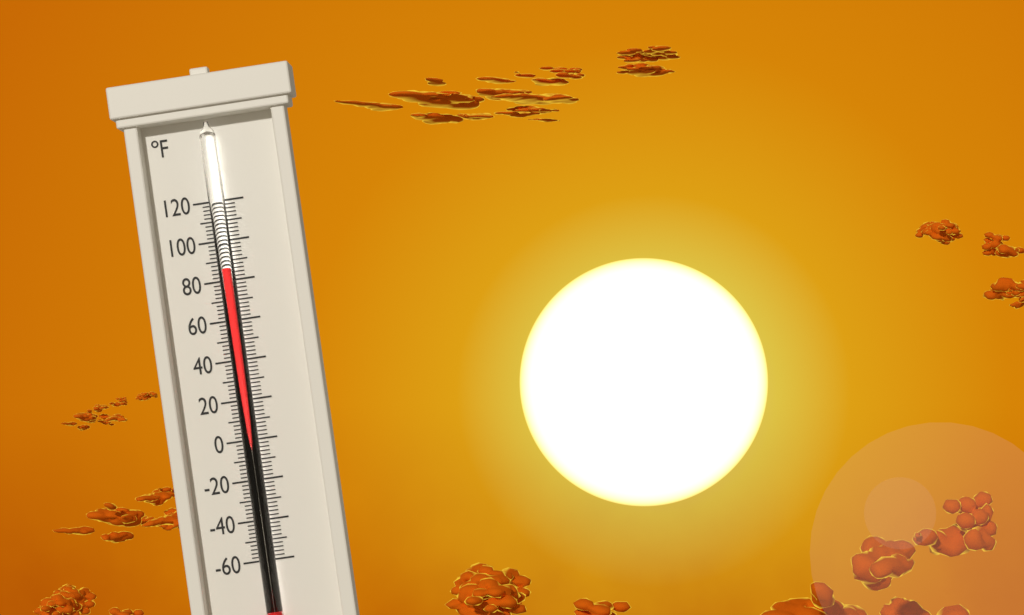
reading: 86 °F
